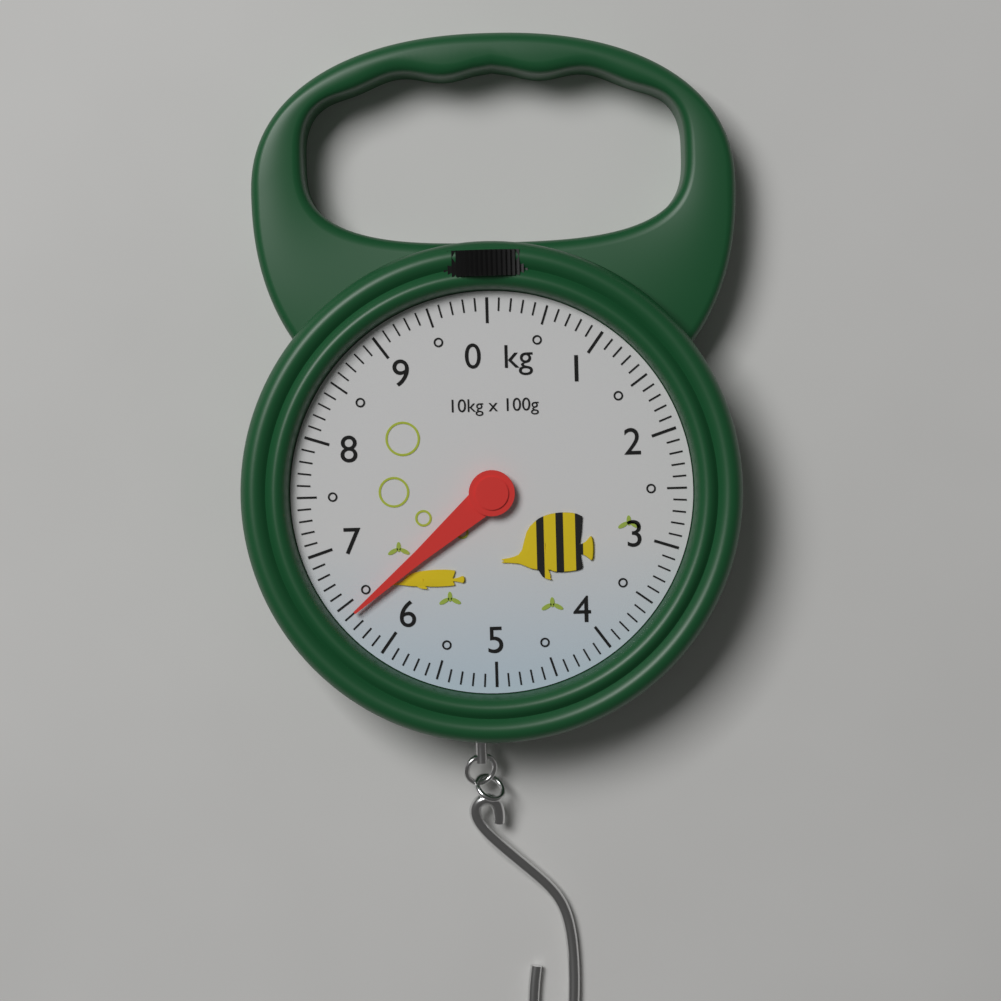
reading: 6.4 kg
